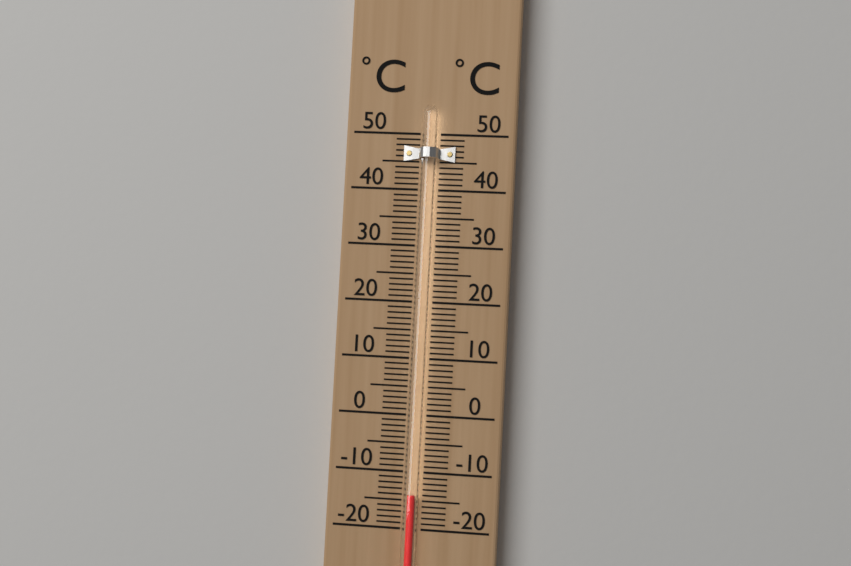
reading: -14 °C
